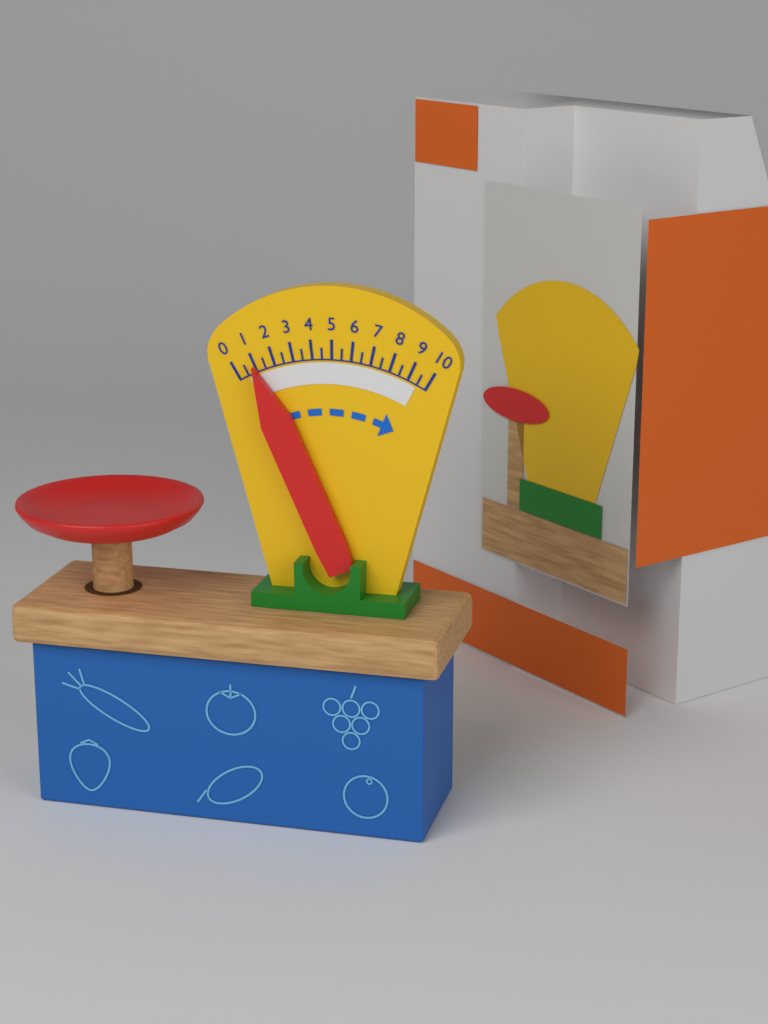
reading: 1.0 (no unit)
